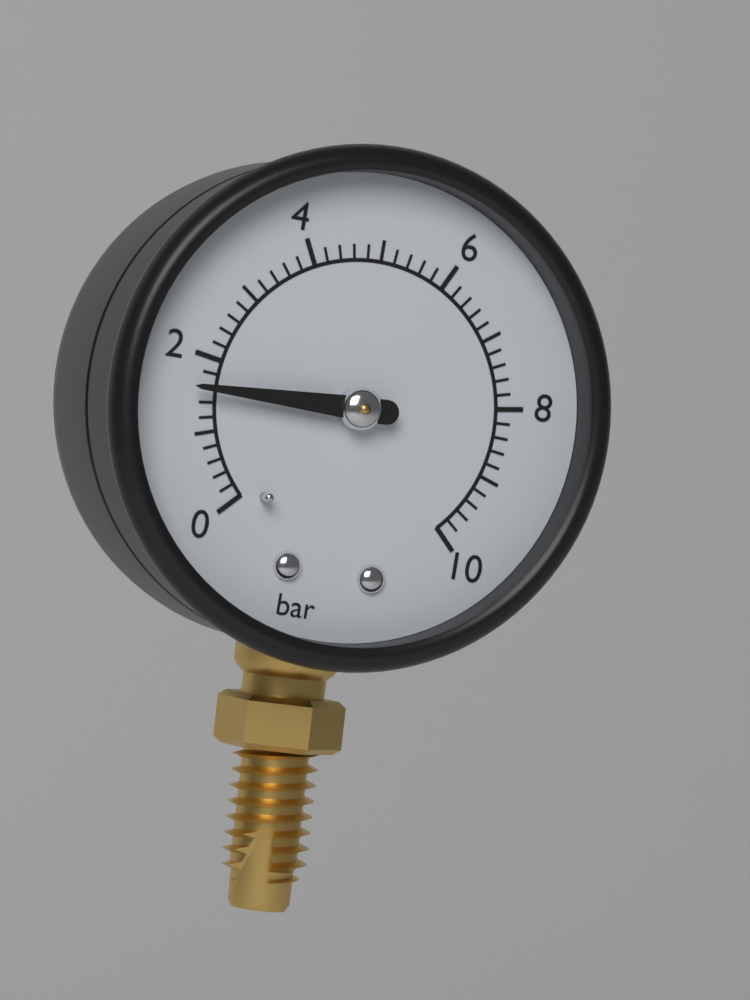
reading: 1.6 bar
